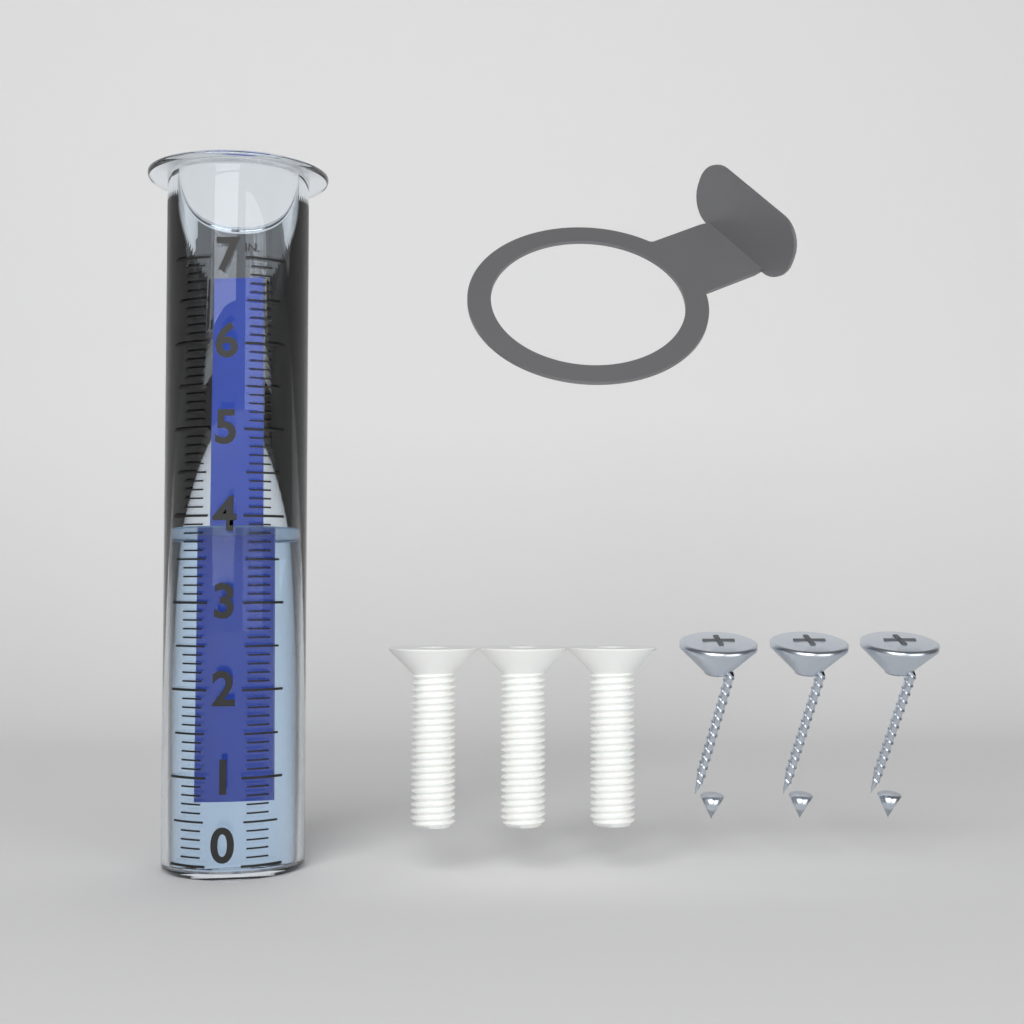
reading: 3.9 in
